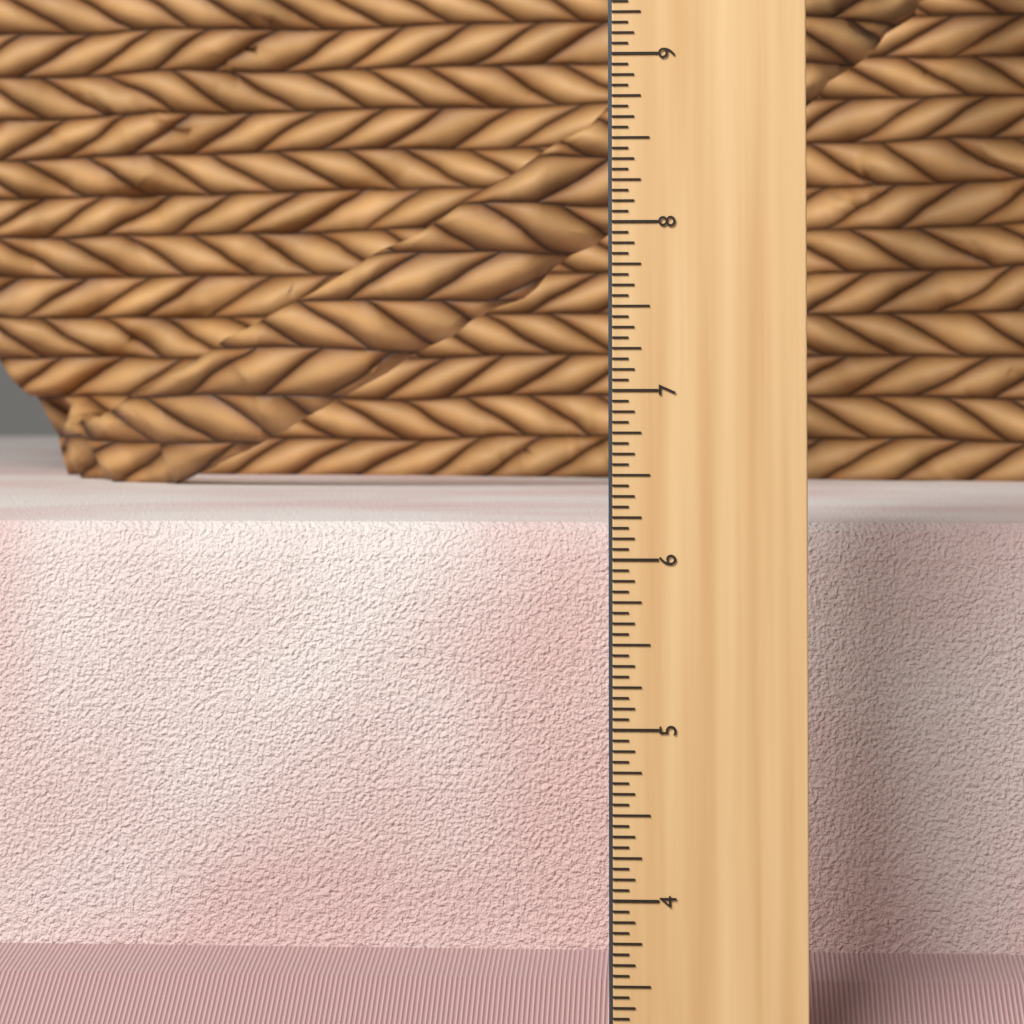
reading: 6.1250 in
